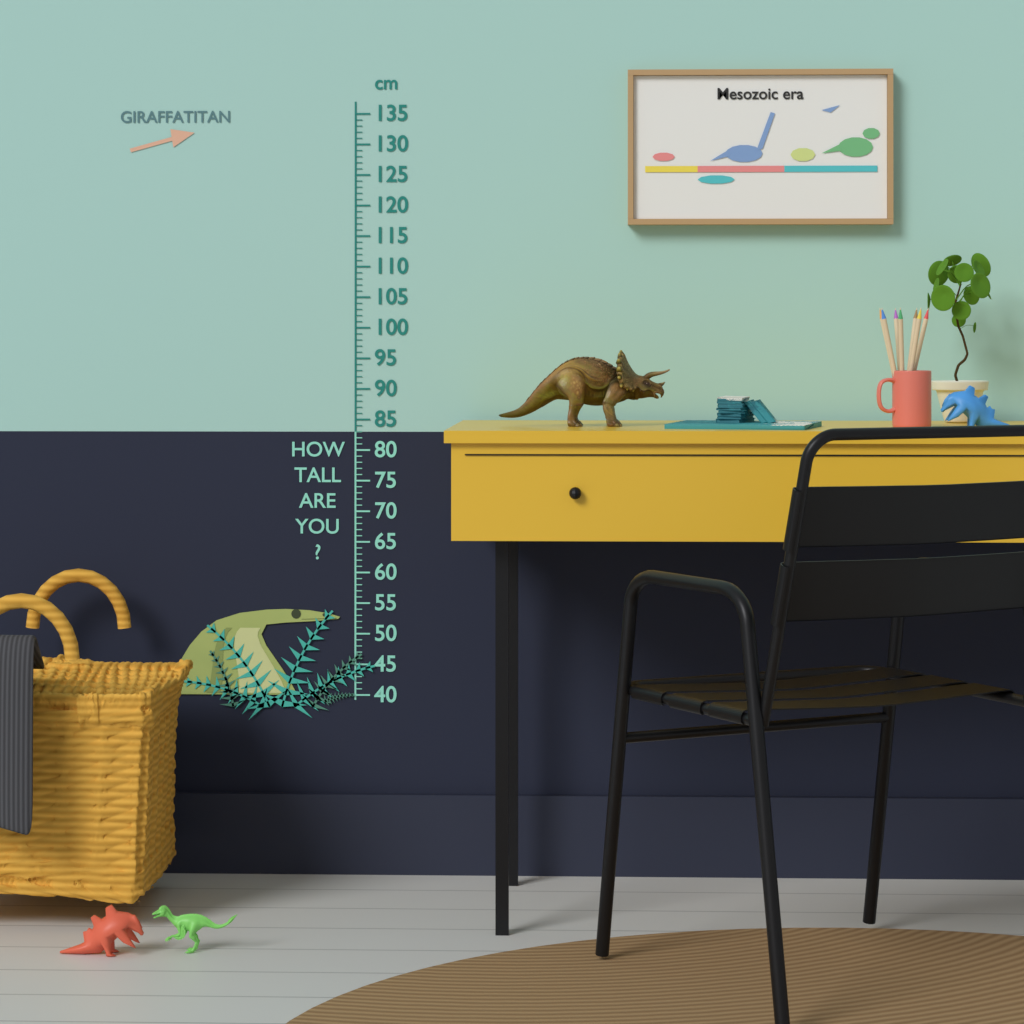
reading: 54 cm
